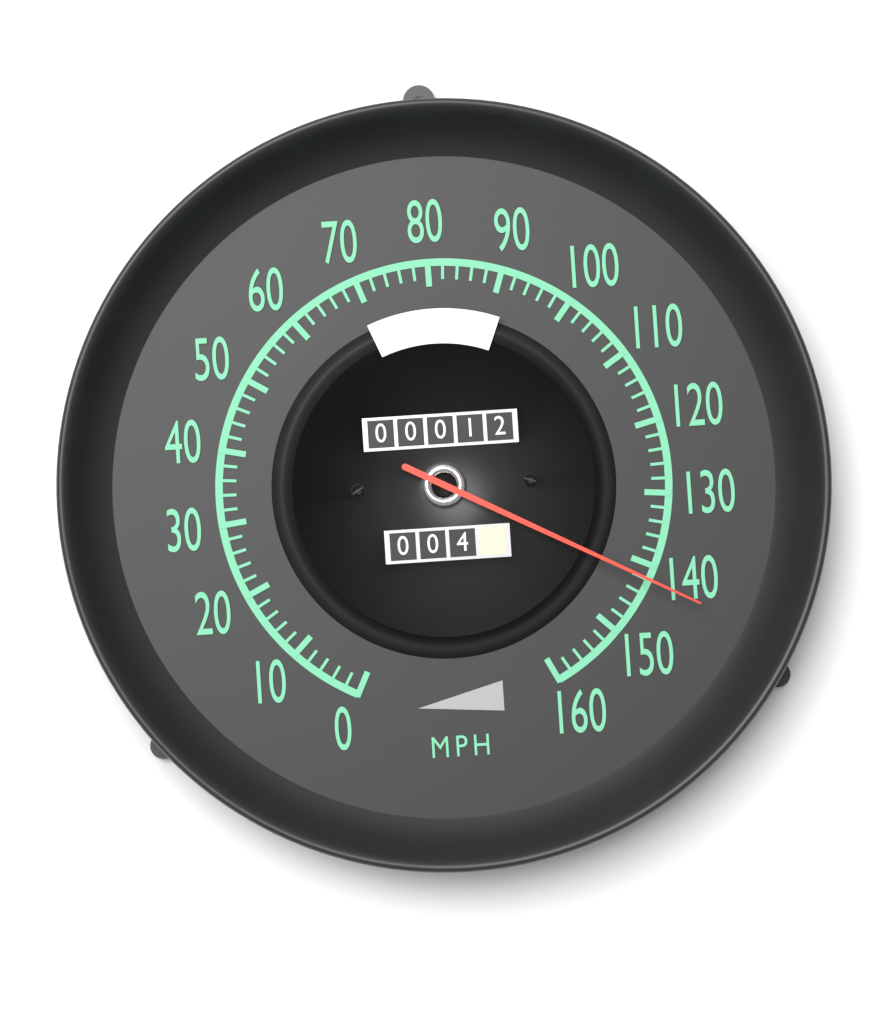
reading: 142 mph
